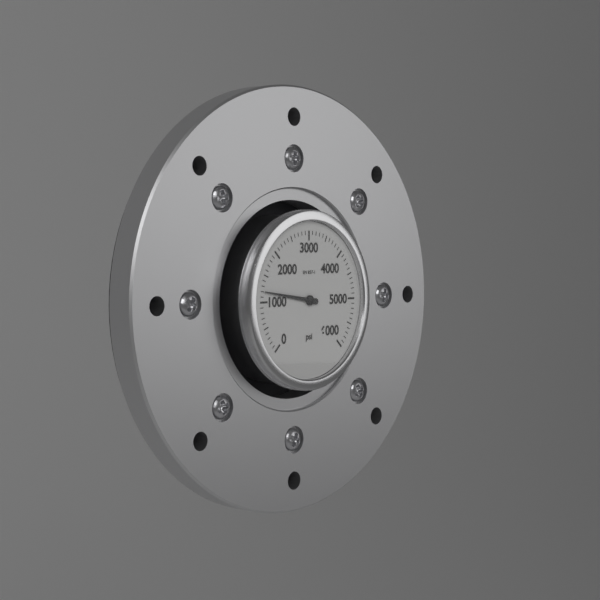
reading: 1200 psi
